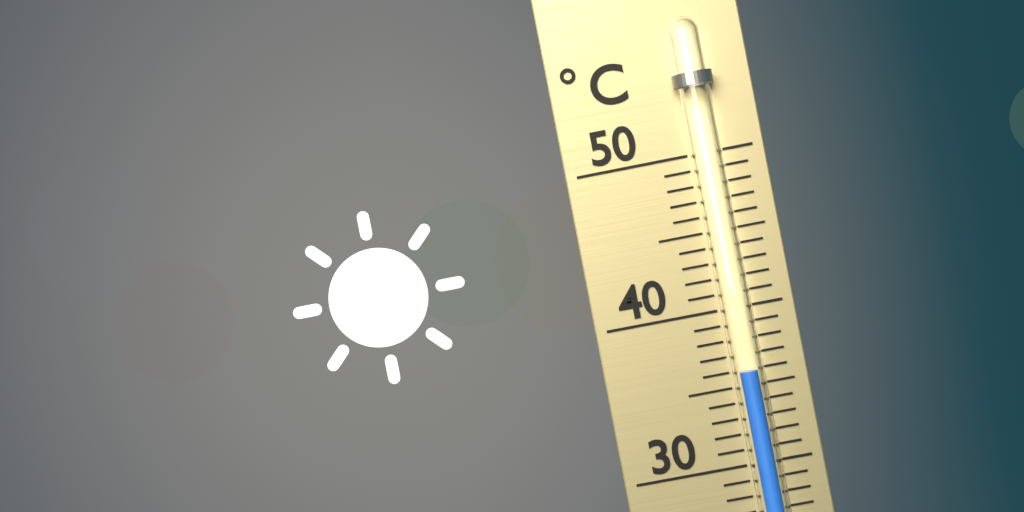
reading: 36 °C
